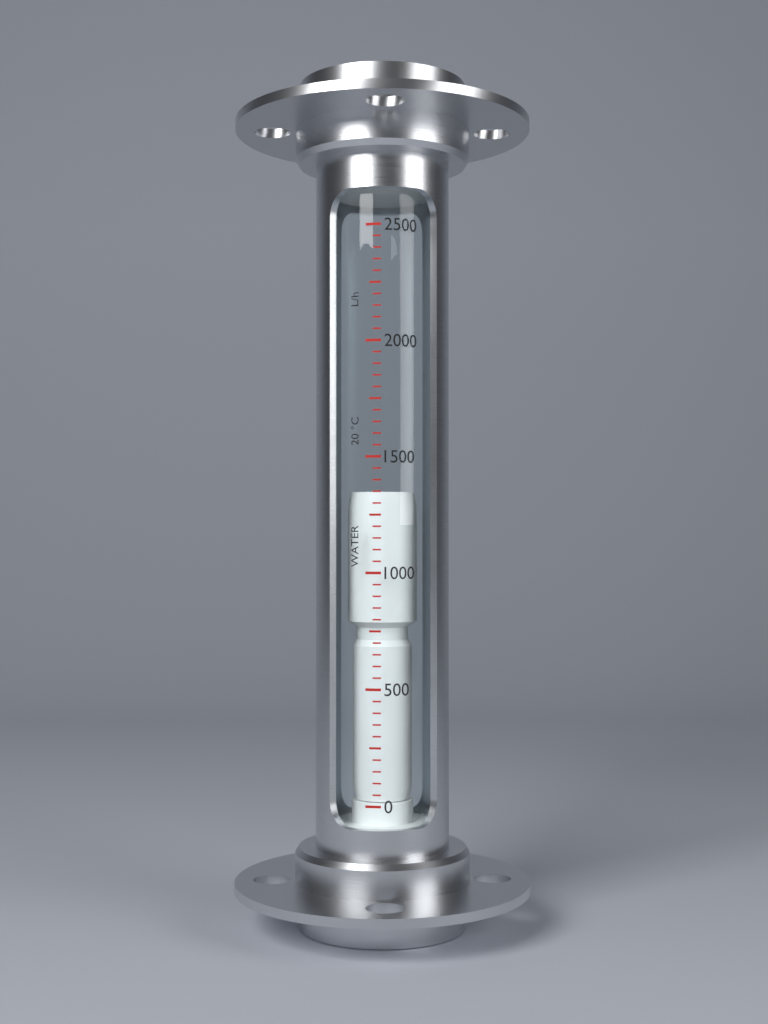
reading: 1350 L/h
